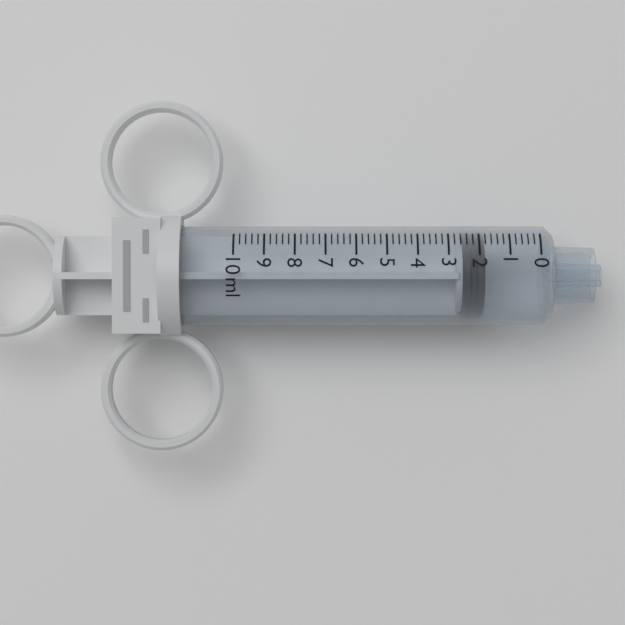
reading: 1.8 ml
